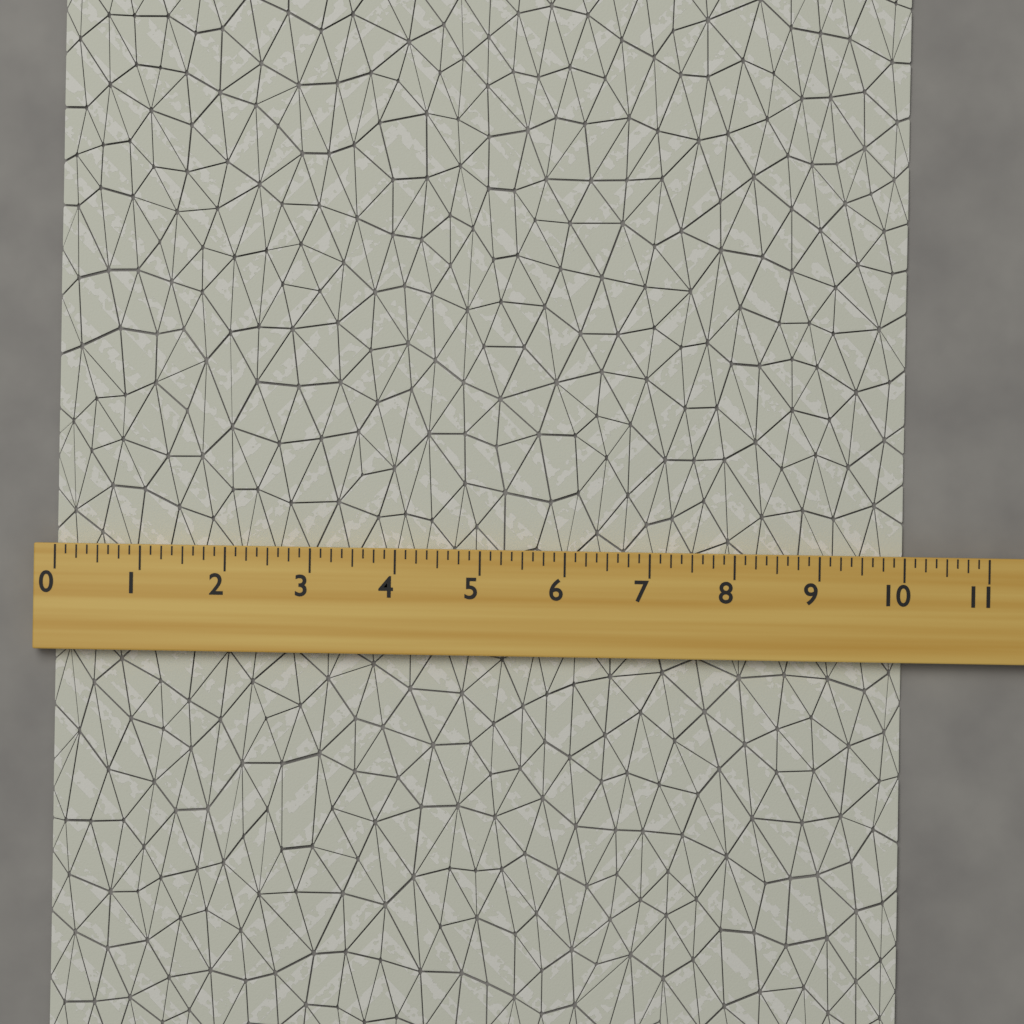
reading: 10.000 (no unit)
